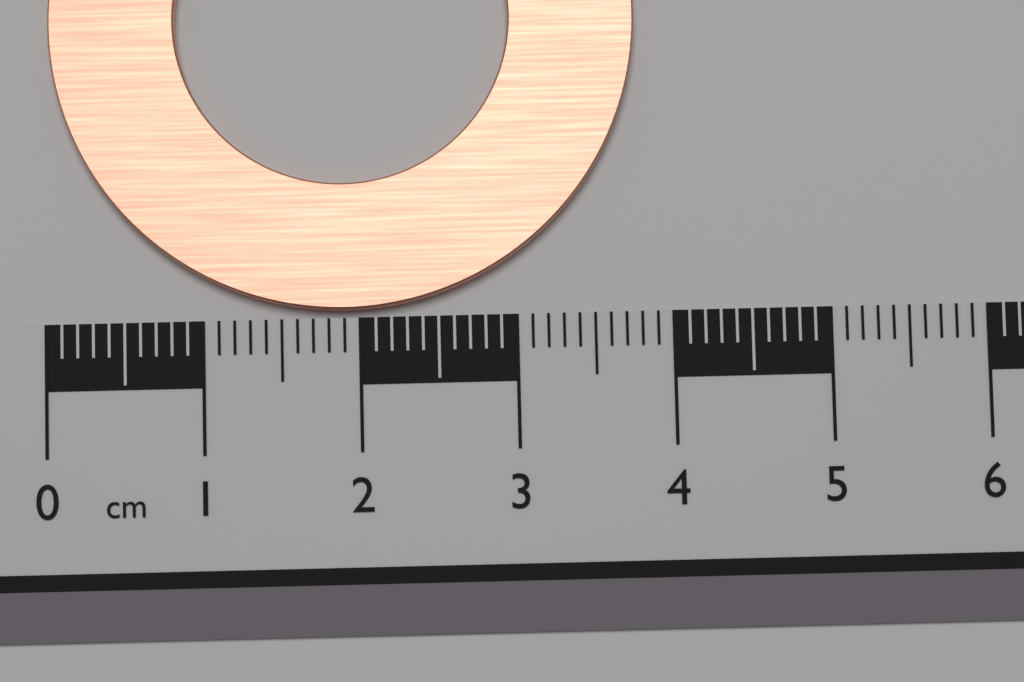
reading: 3.8 cm
